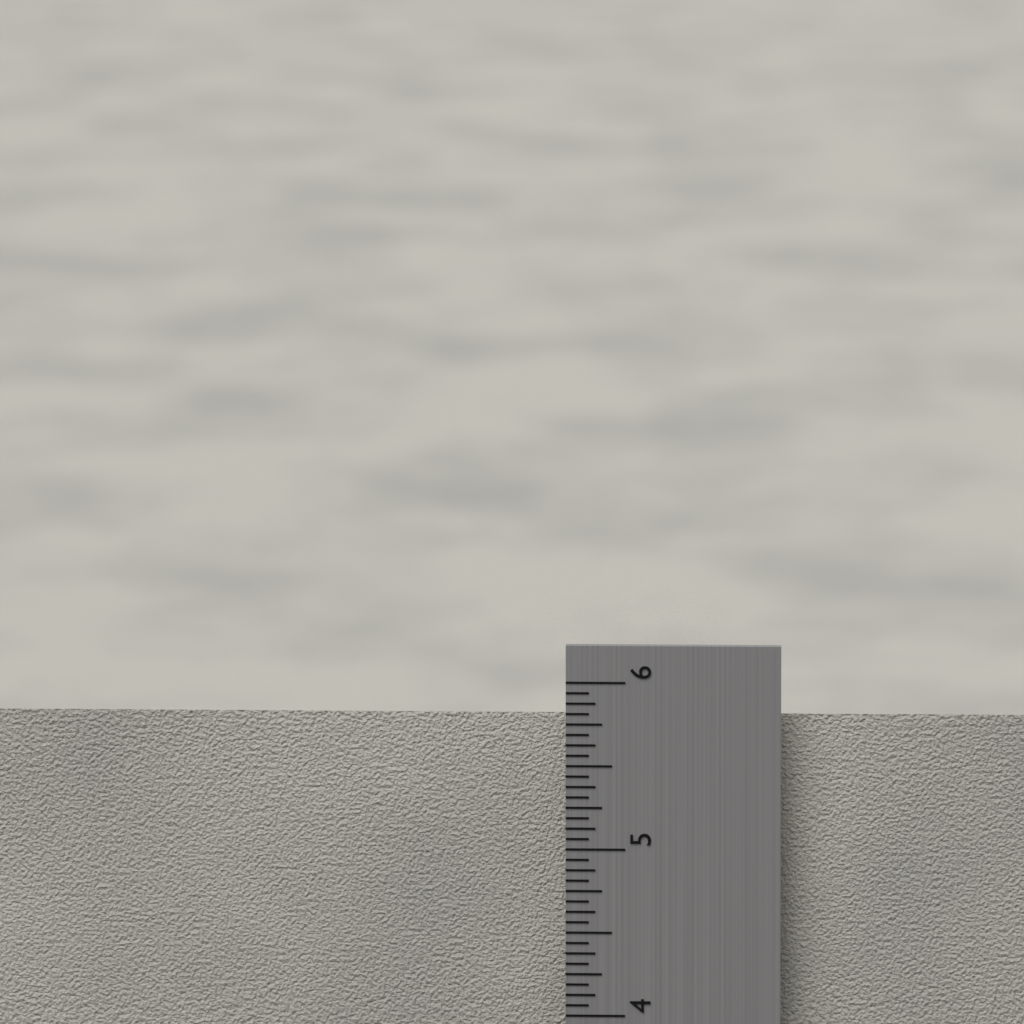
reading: 5.7500 in
